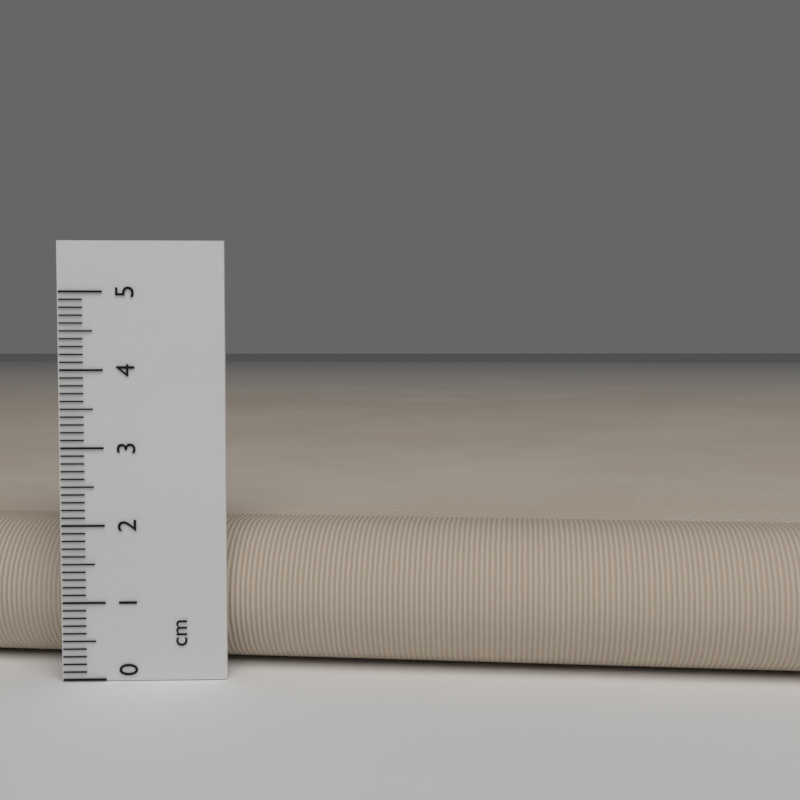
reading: 1.9 cm
